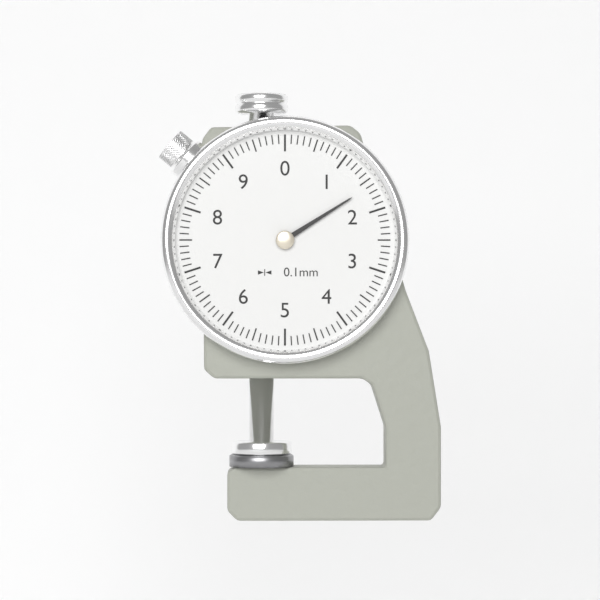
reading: 1.6 mm
